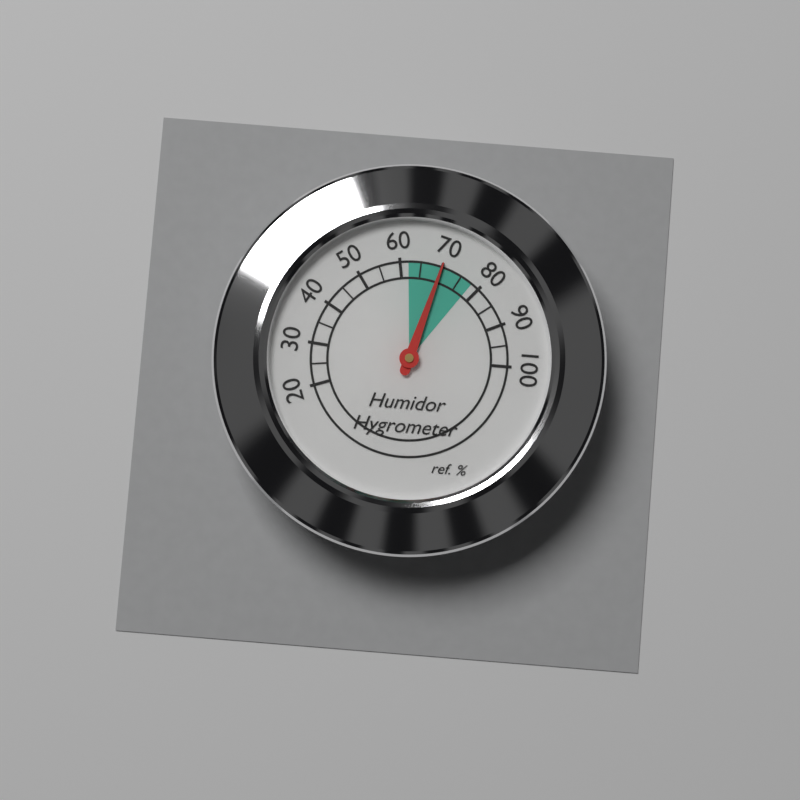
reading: 70 %
